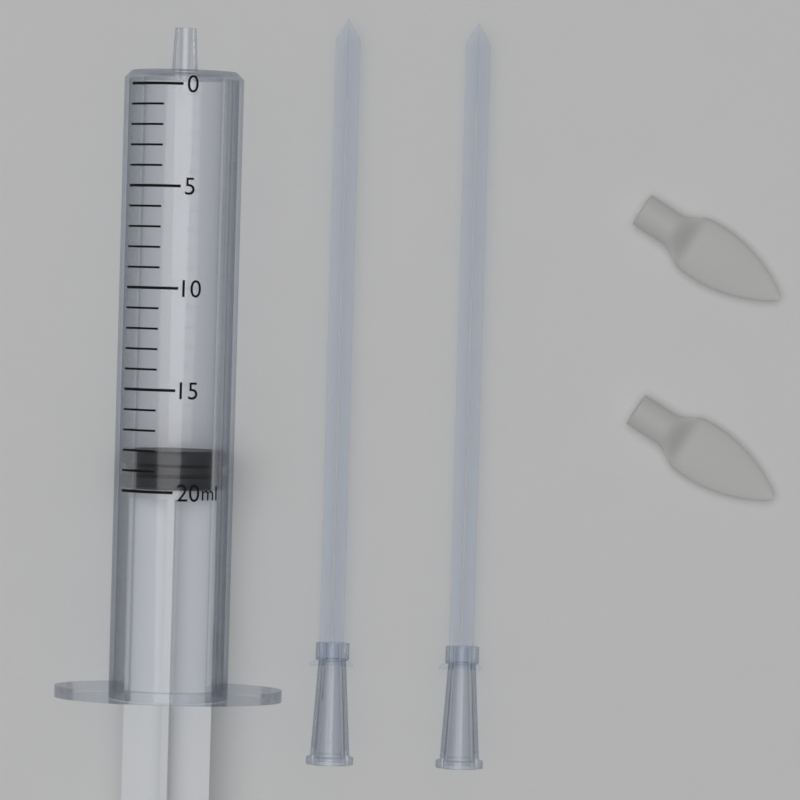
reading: 18 ml
